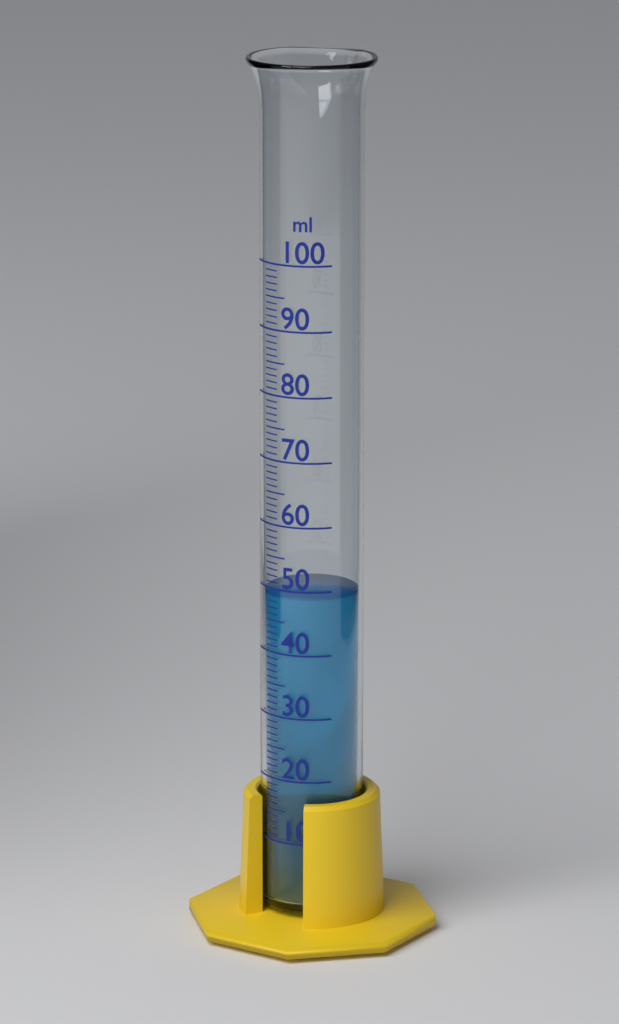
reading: 49 ml
